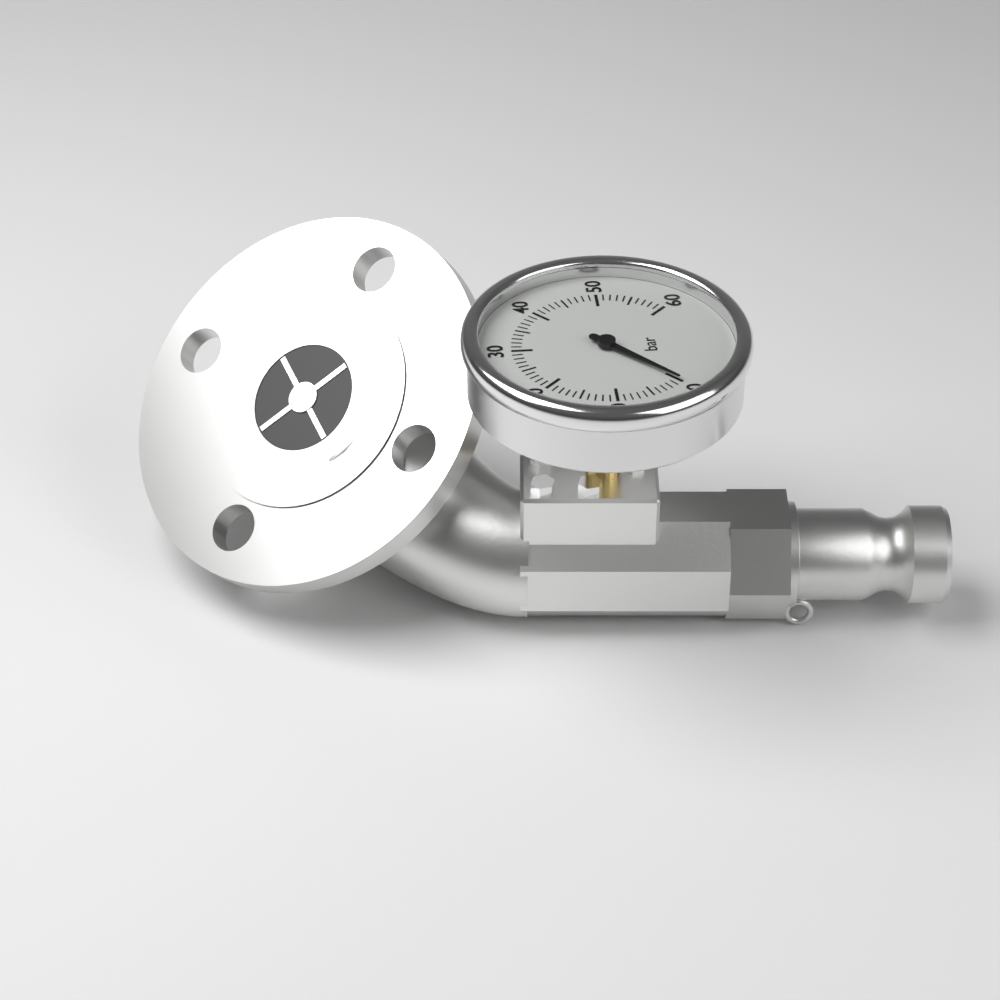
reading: 0 bar
